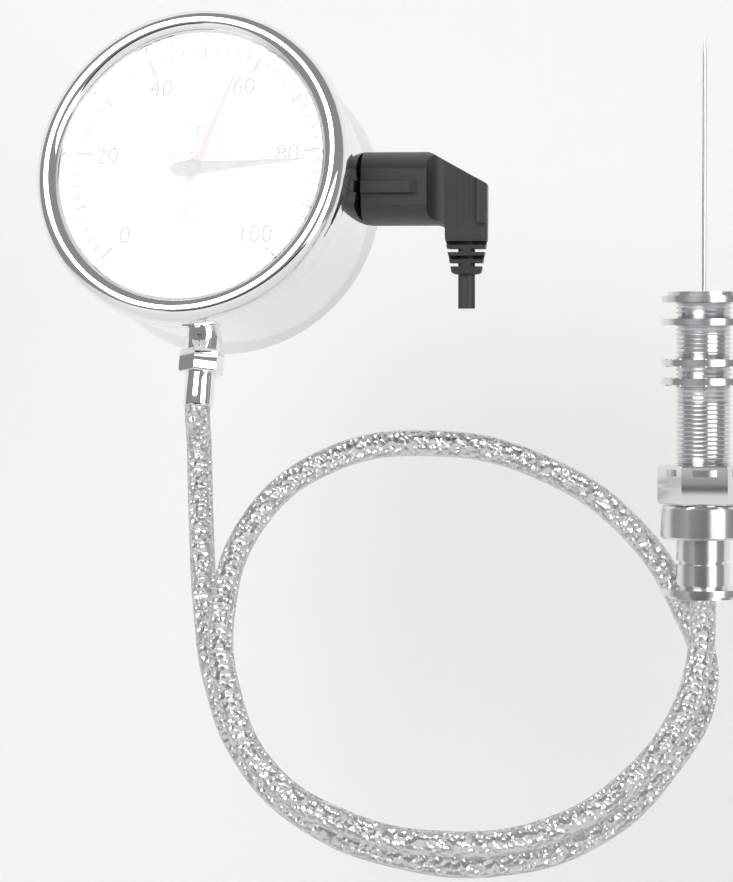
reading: 82 °C
